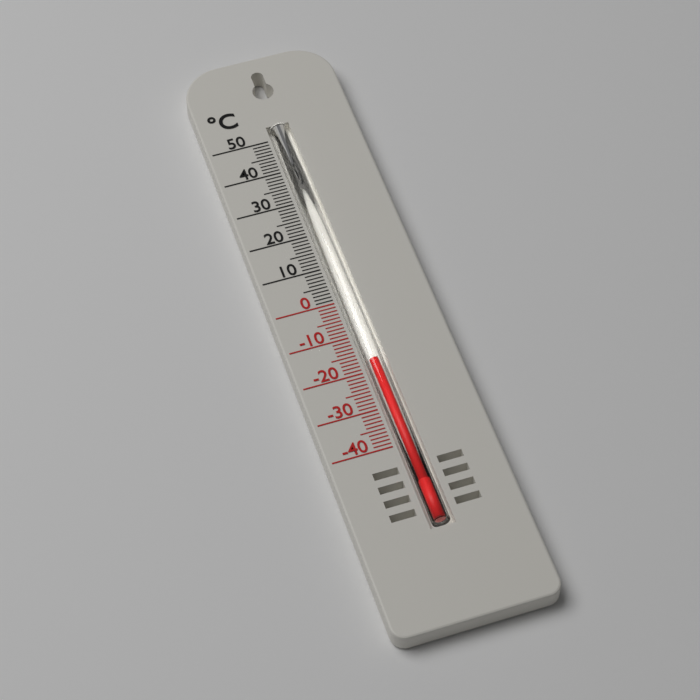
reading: -17 °C
